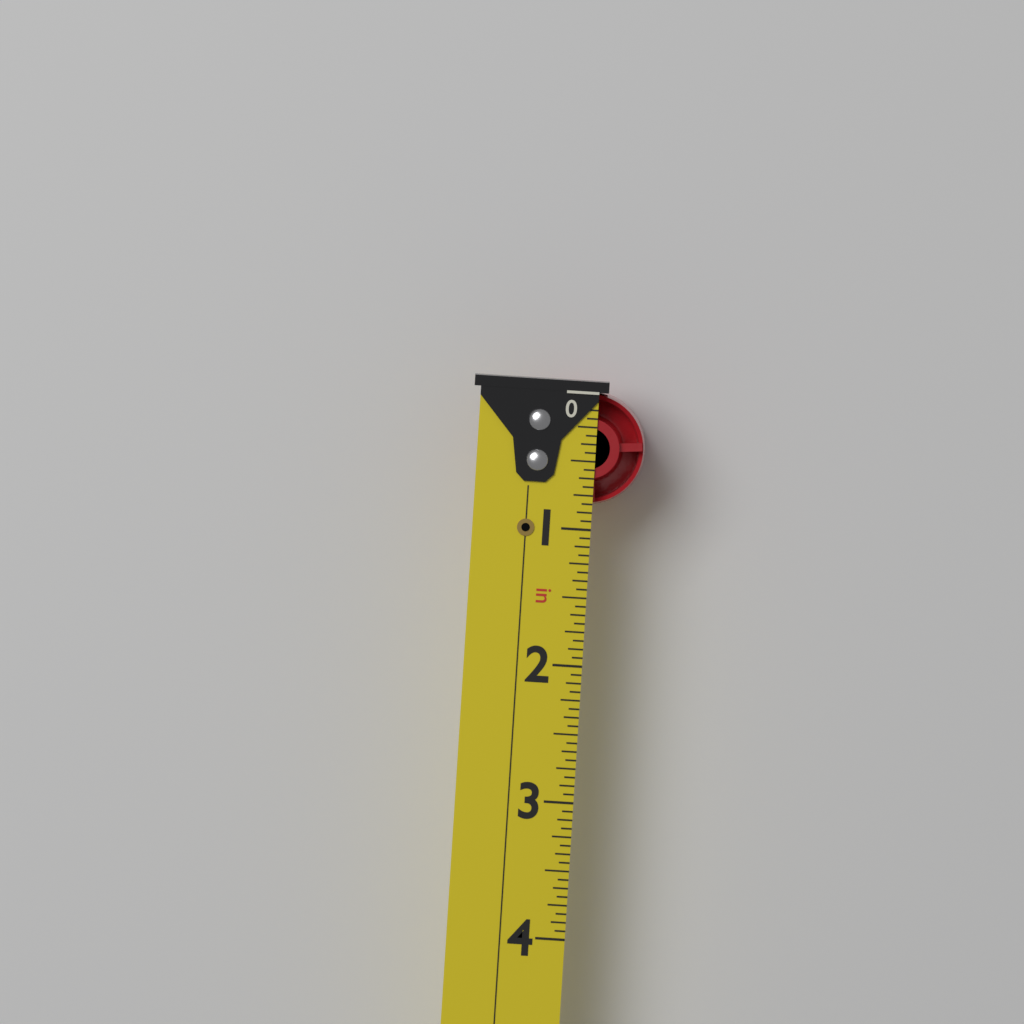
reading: 0.8125 in
